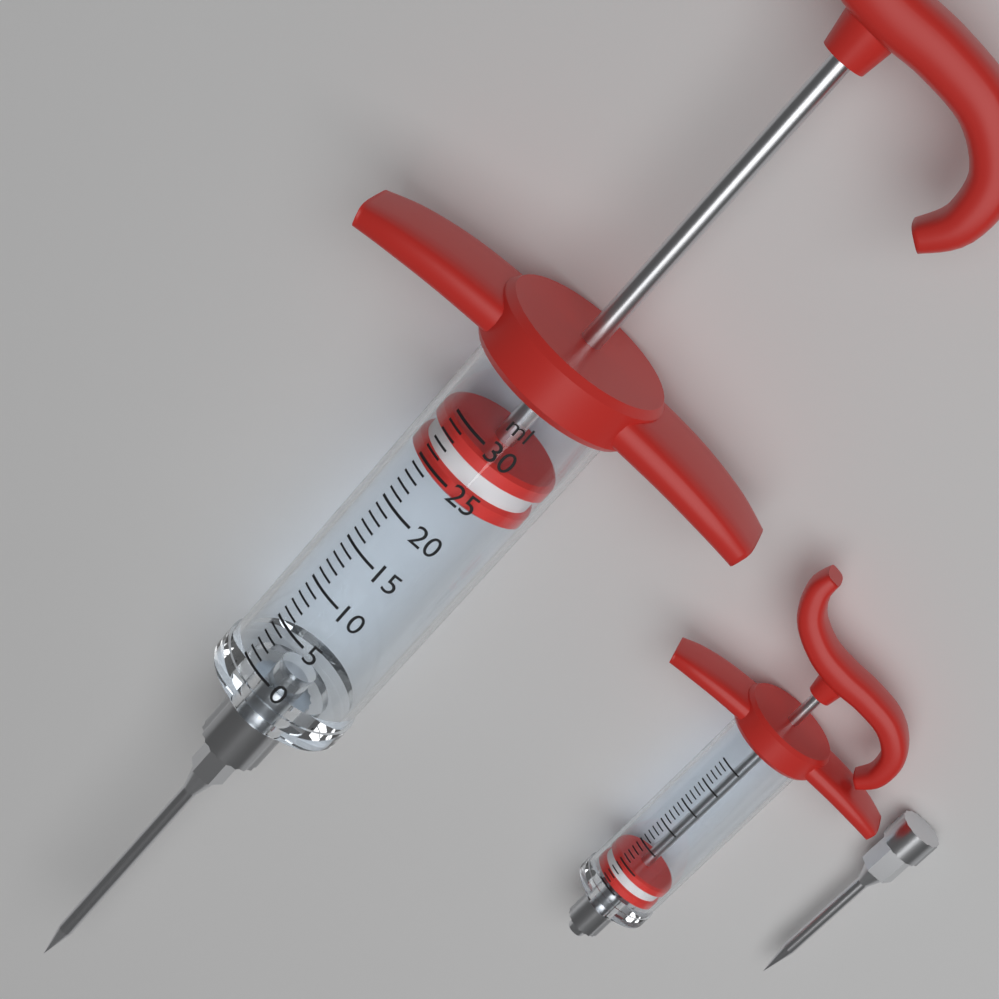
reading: 24 ml
